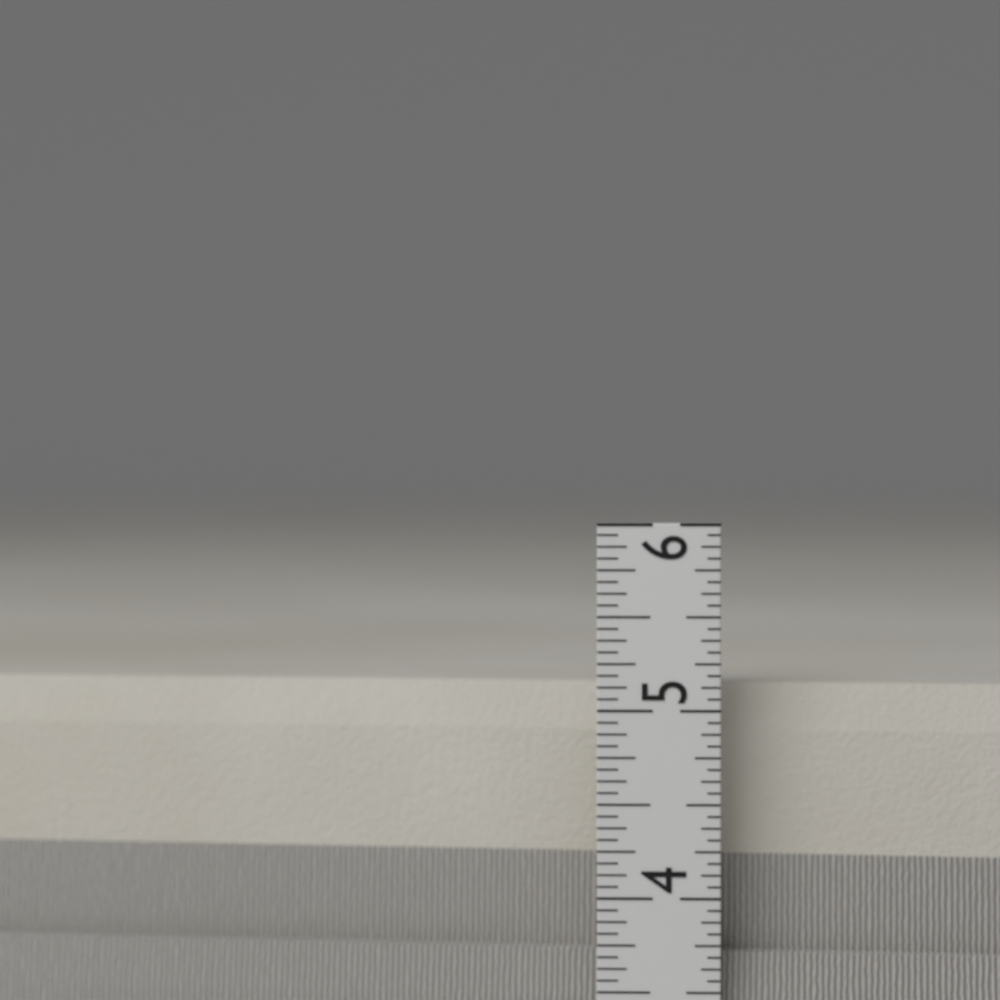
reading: 5.1250 in
